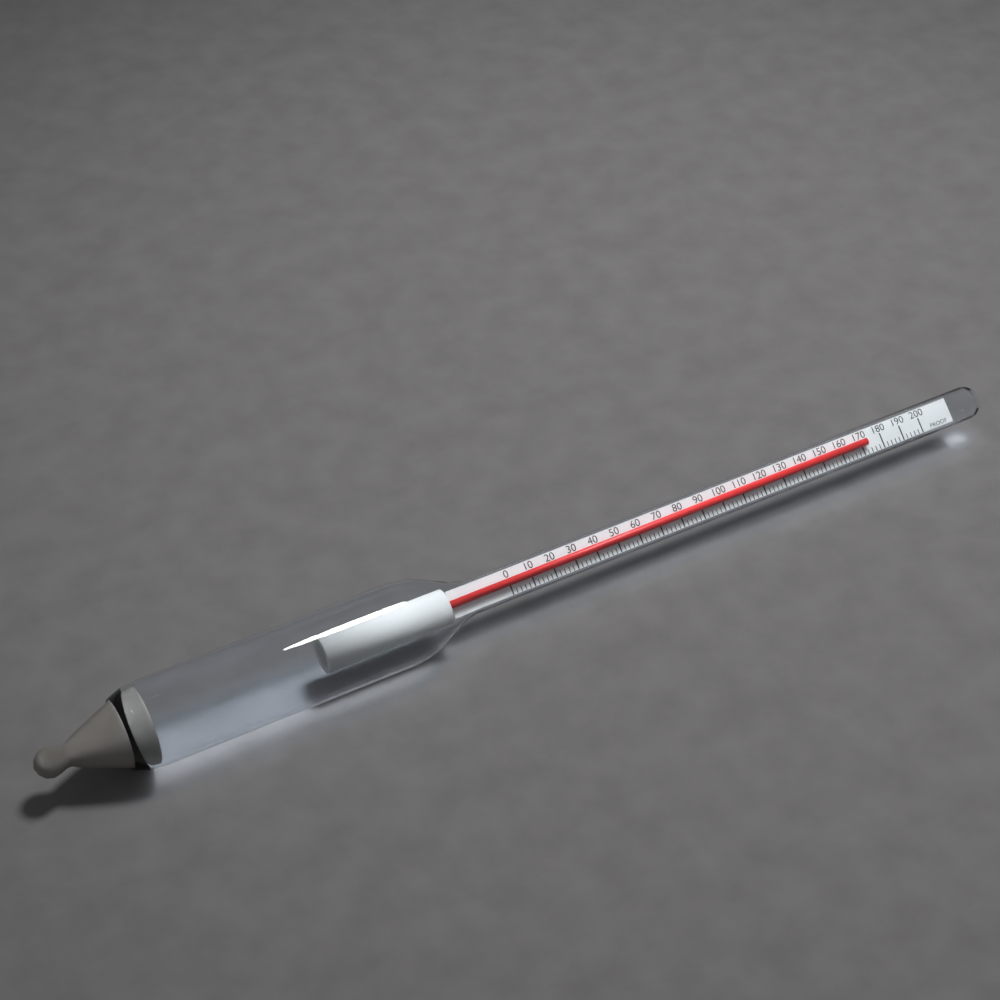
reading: 172 proof
